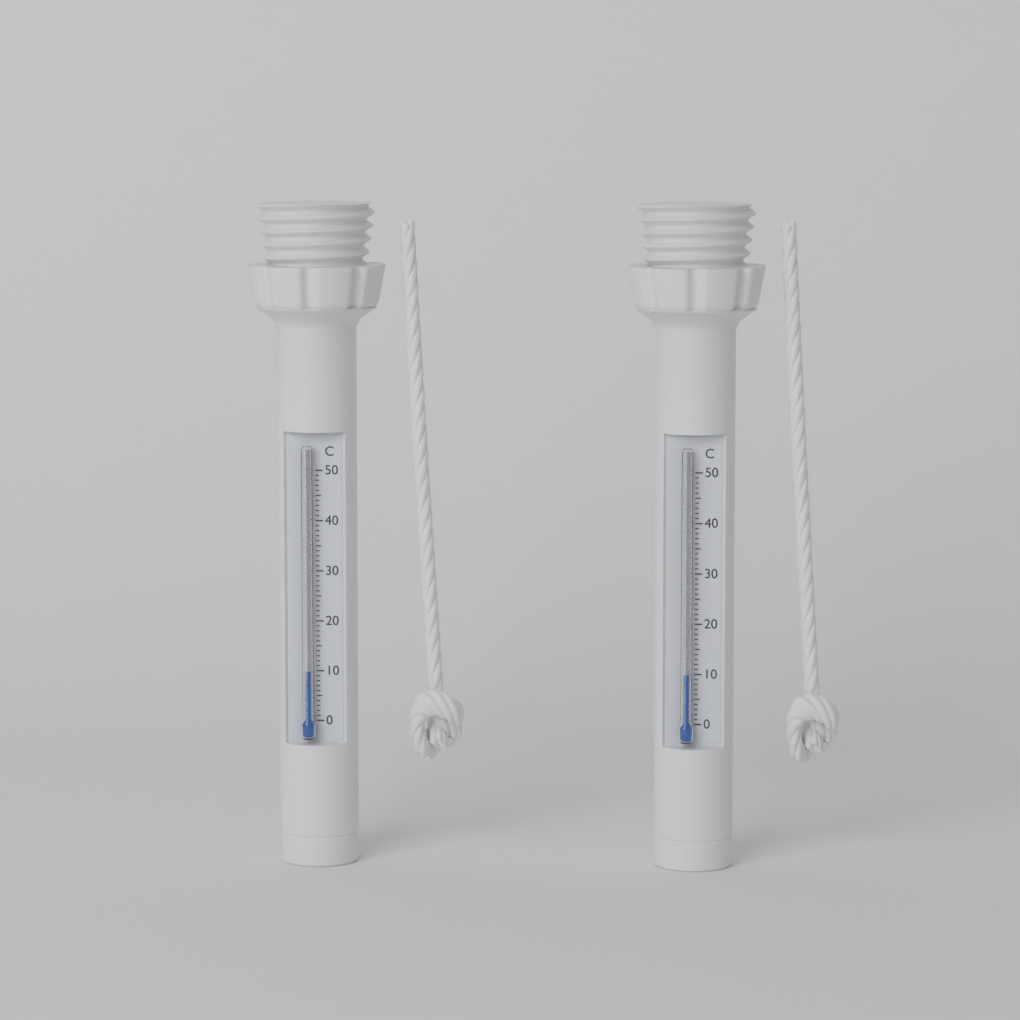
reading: 10 °C
